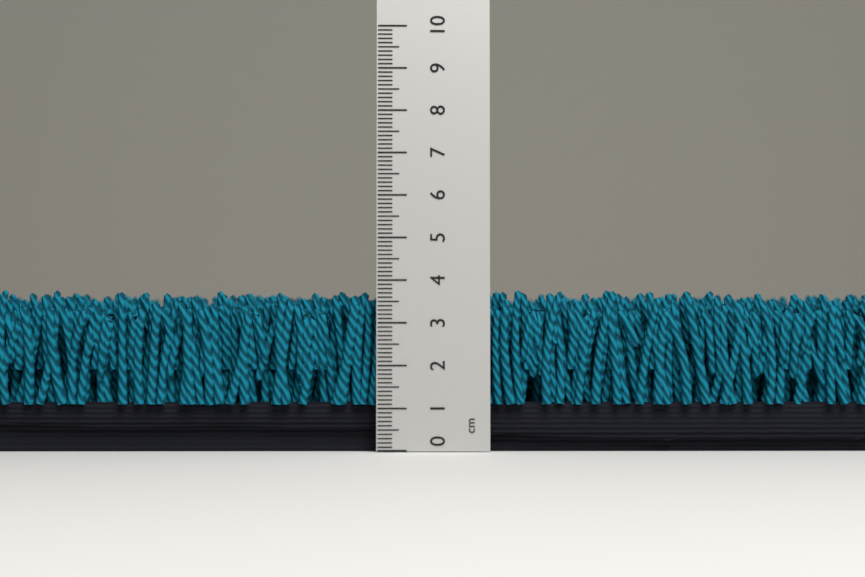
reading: 3.8 cm
